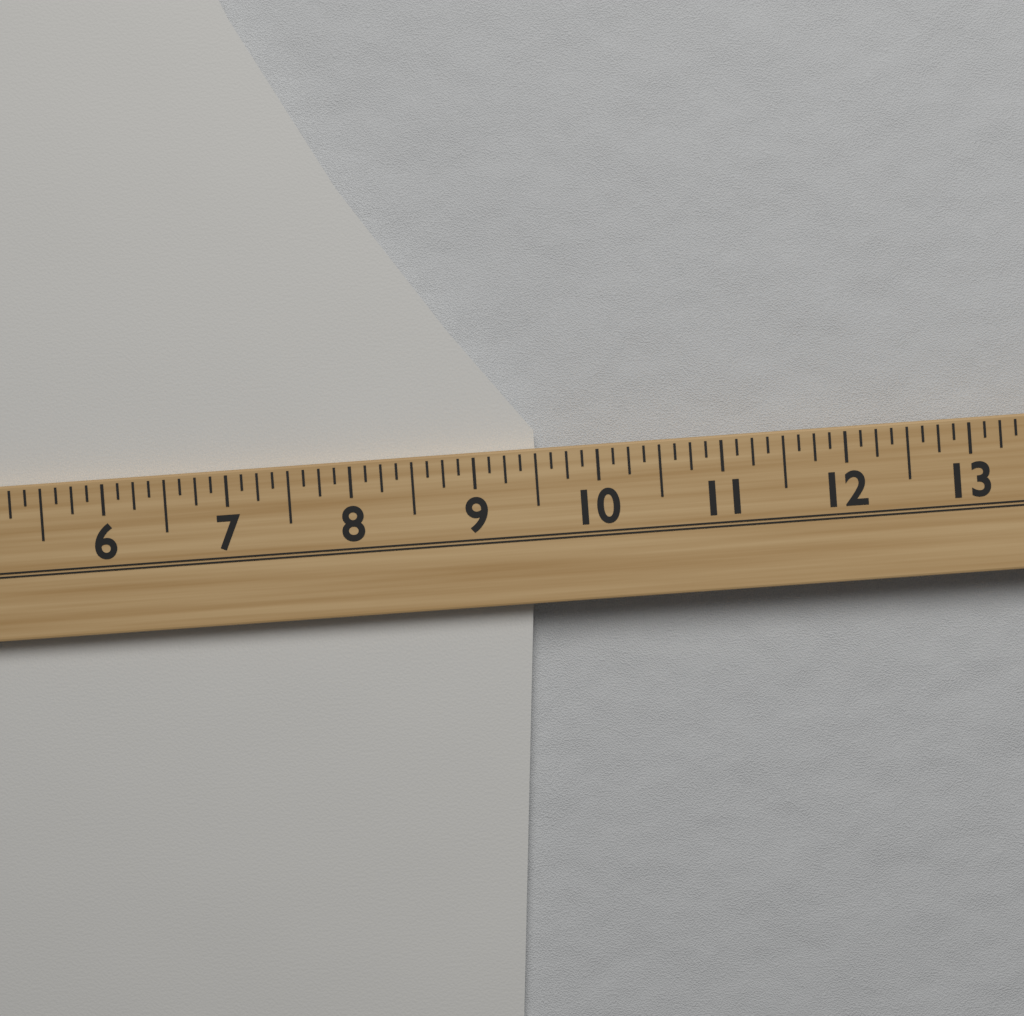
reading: 9.500 (no unit)
